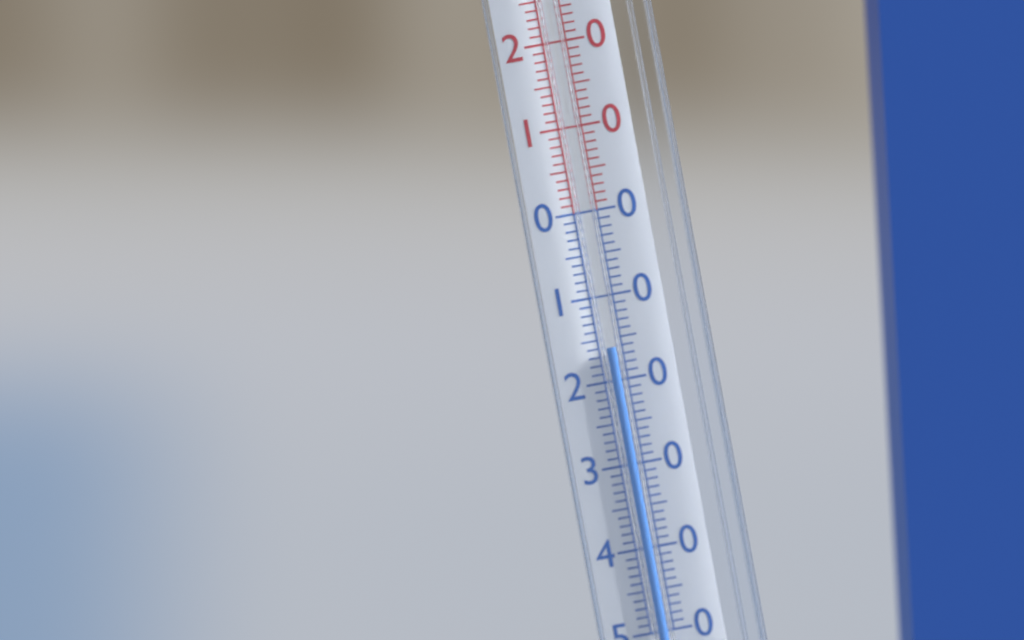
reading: -16 °C
